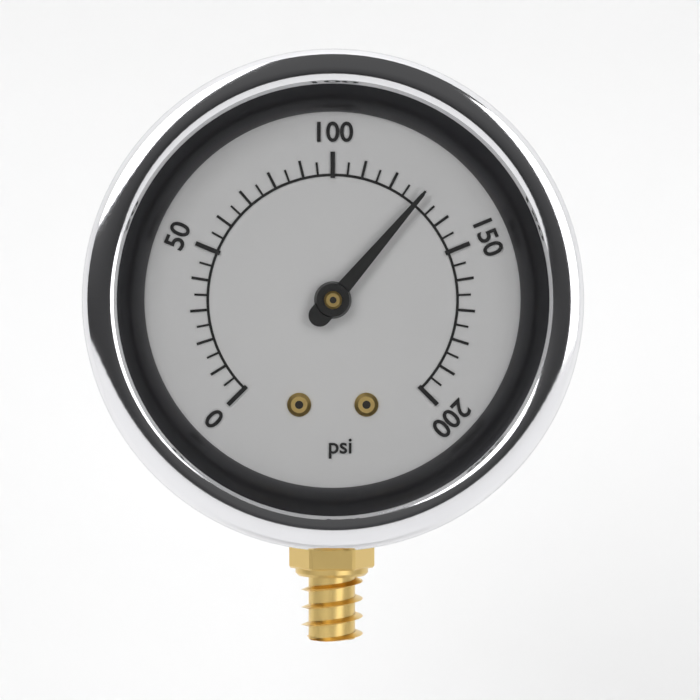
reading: 130 psi
